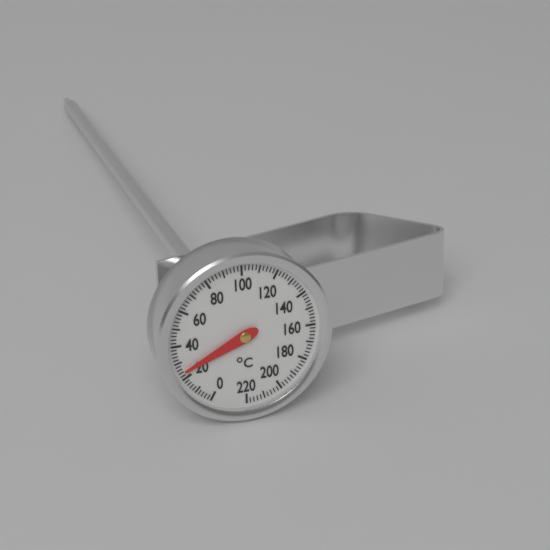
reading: 24 °C
